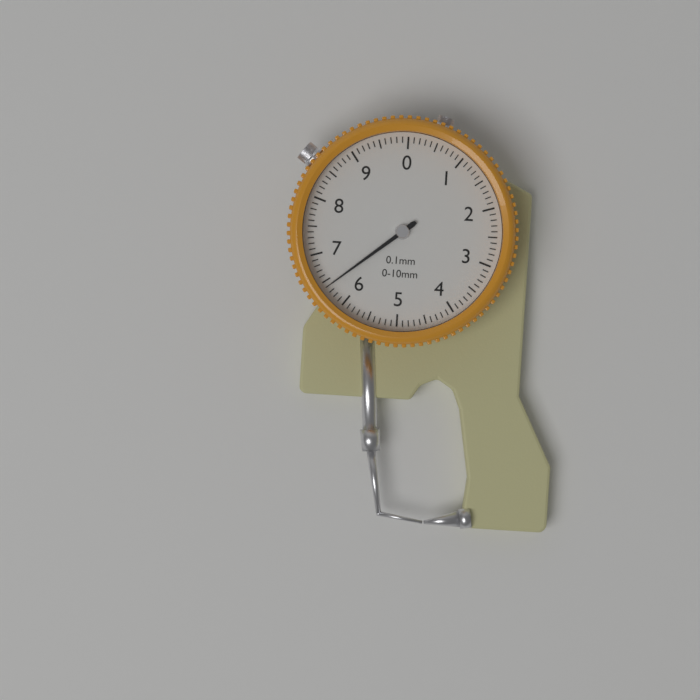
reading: 6.4 mm
